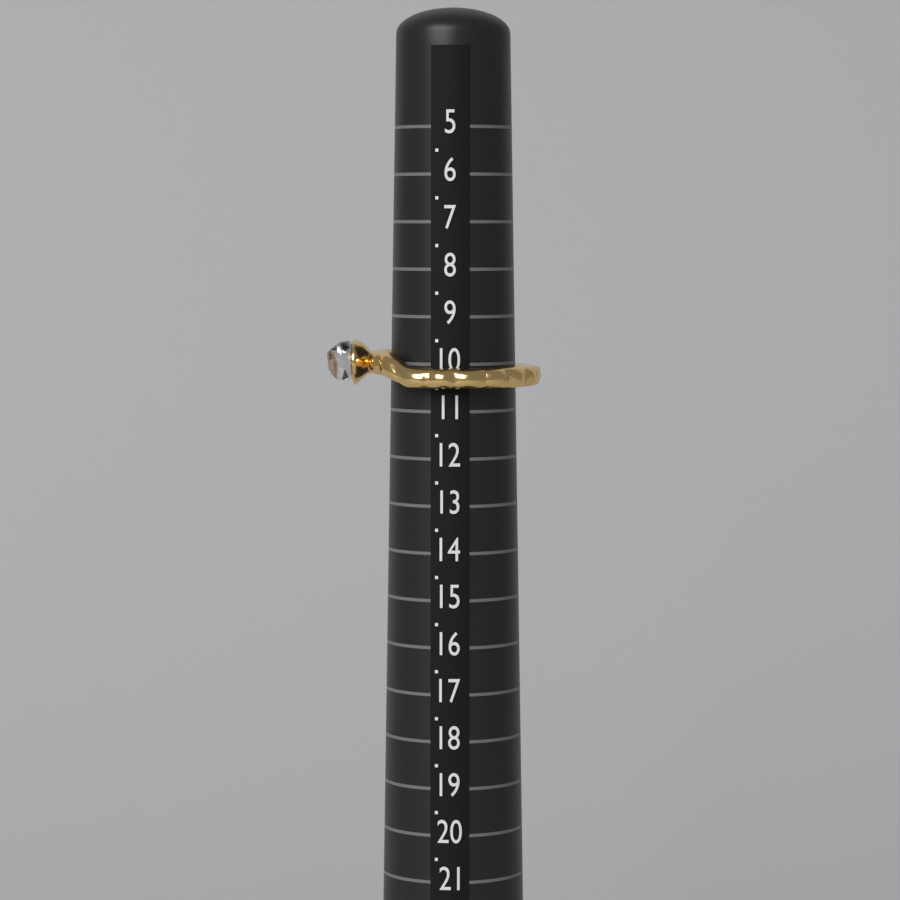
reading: 10.5 (no unit)
